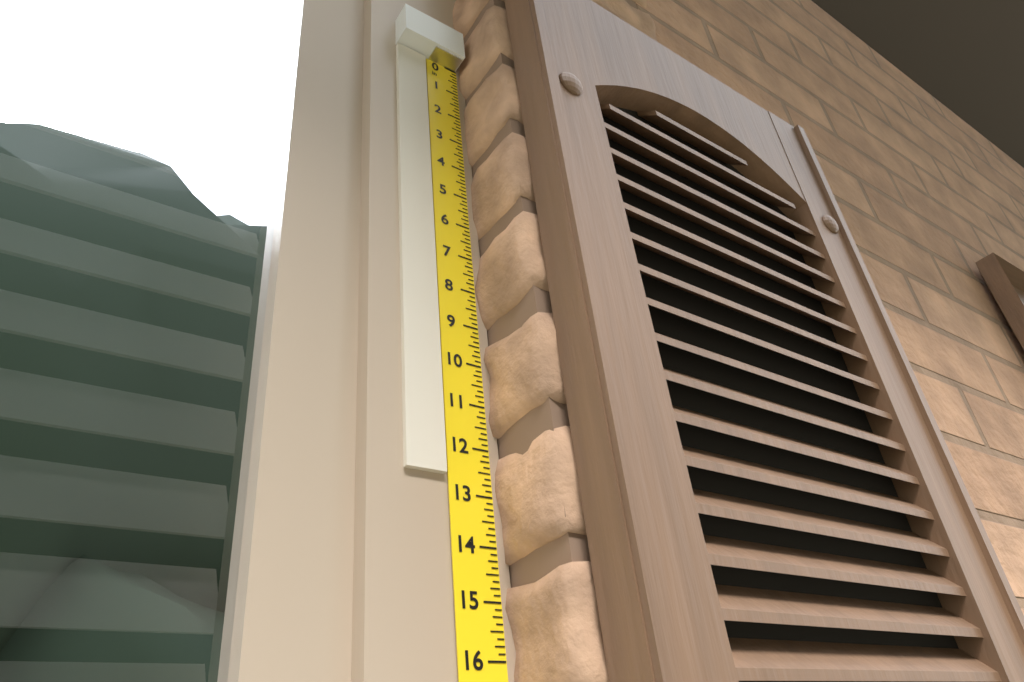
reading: 12.625 in
